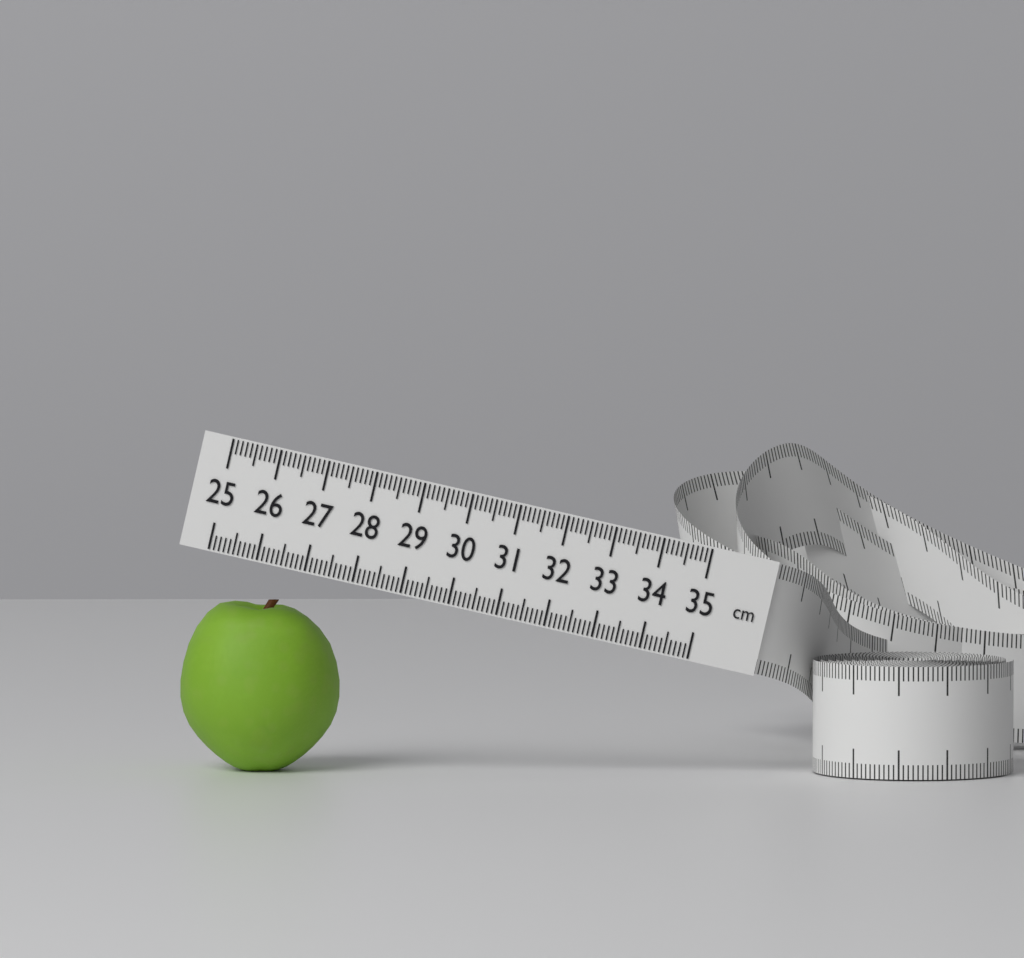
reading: 28.3 cm
